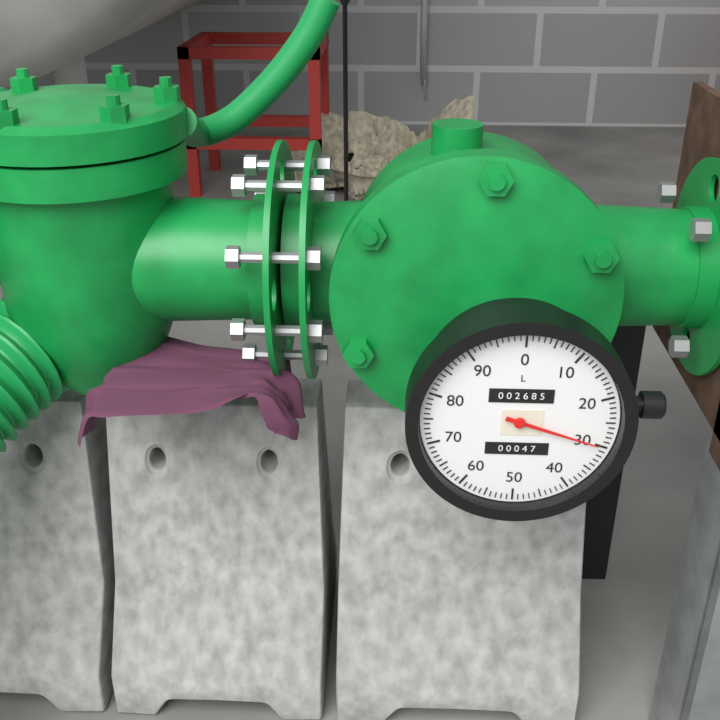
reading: 30 L
